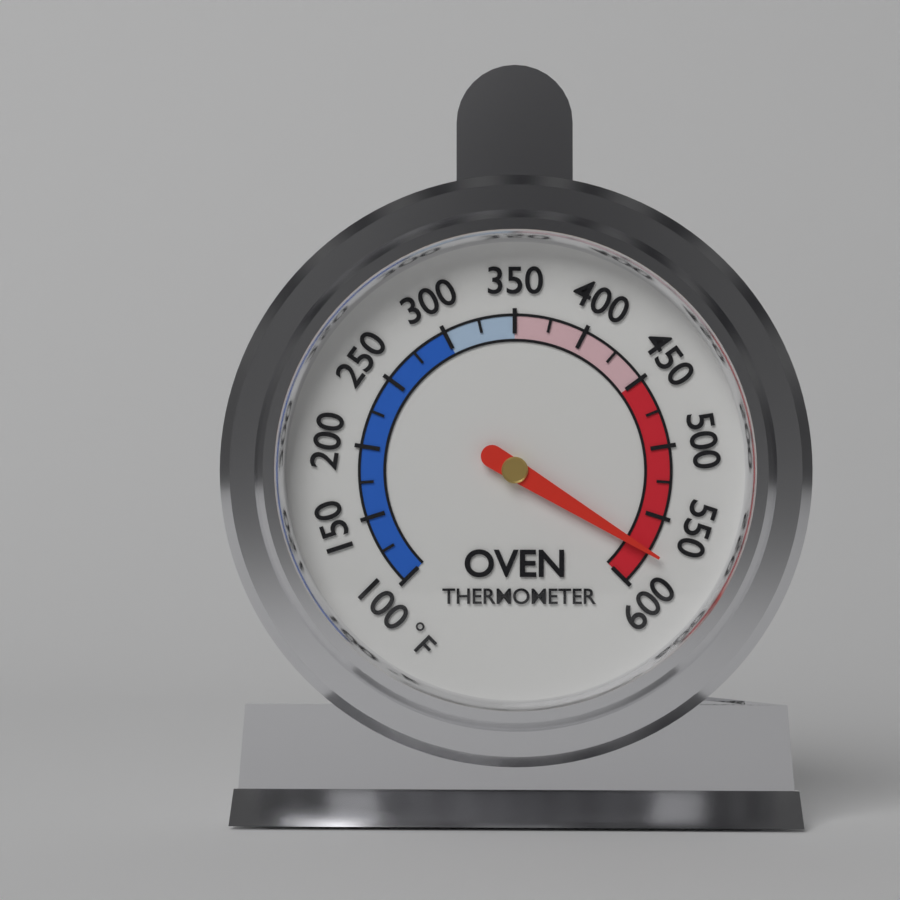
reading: 575 °F
